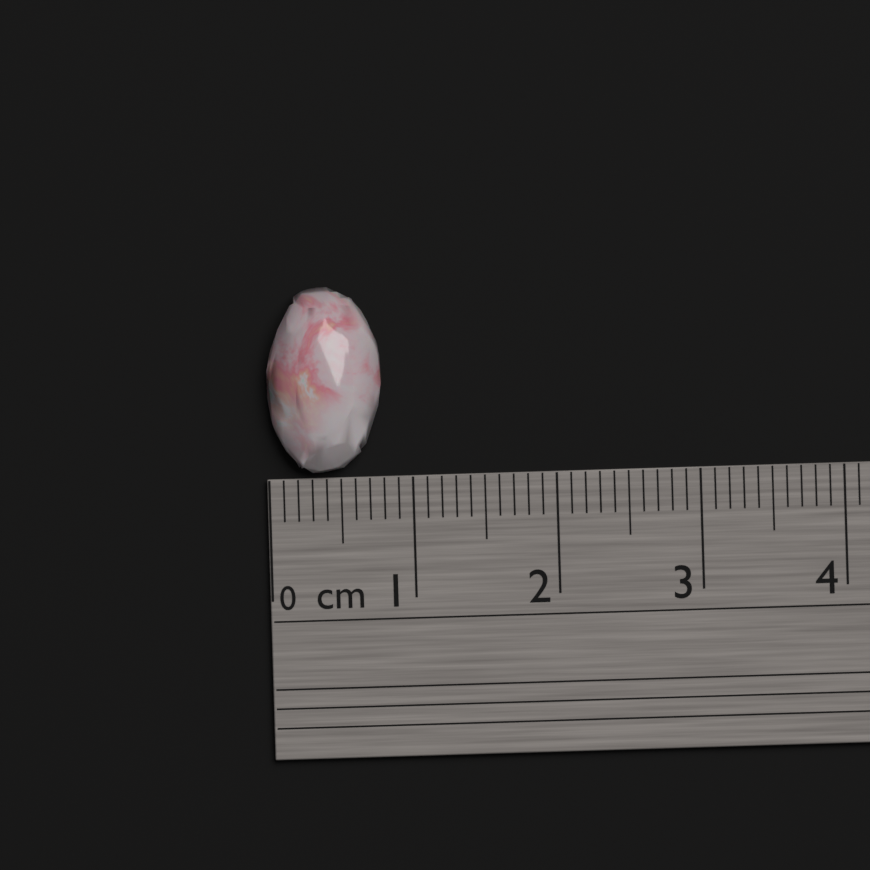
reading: 0.8 cm
